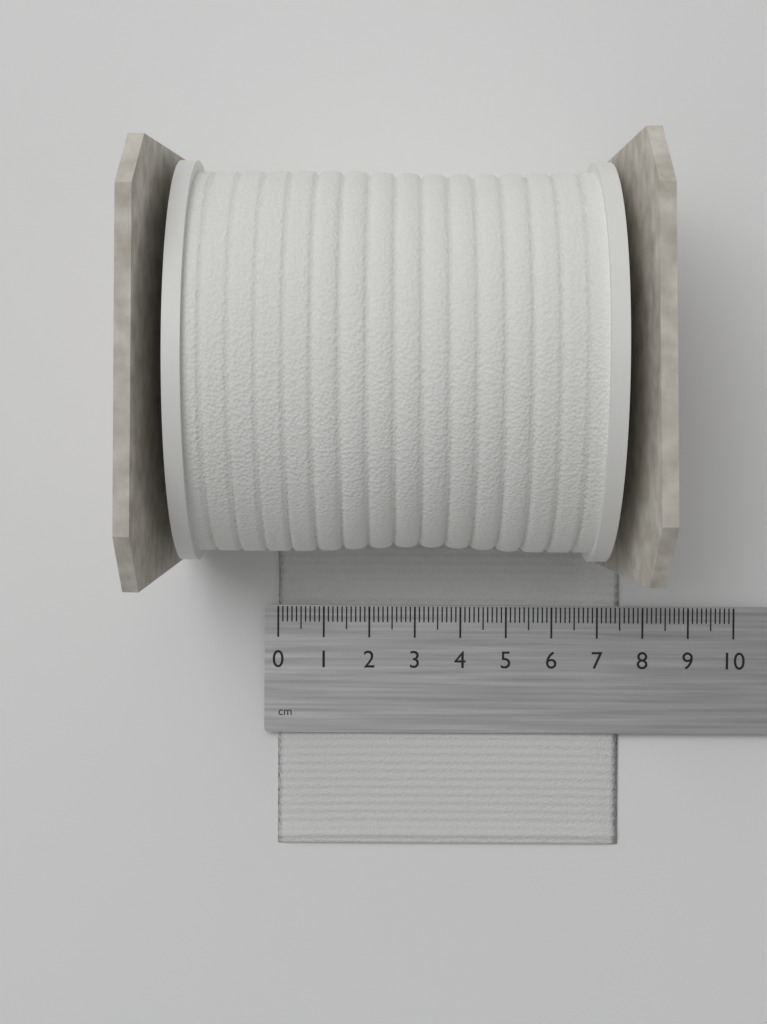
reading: 7.5 cm
